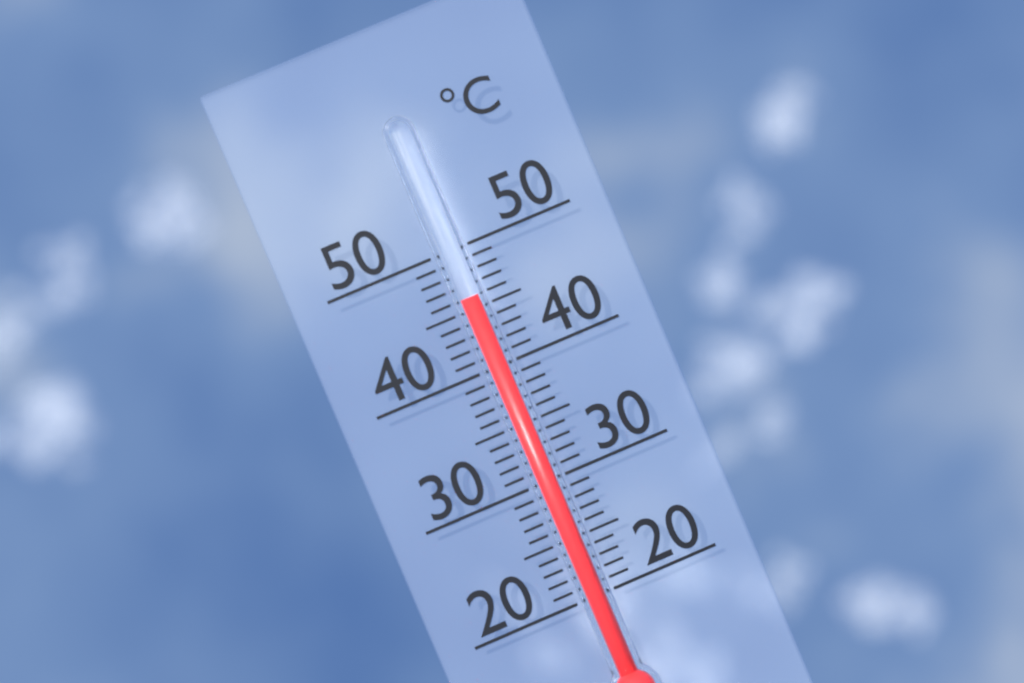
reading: 46 °C
